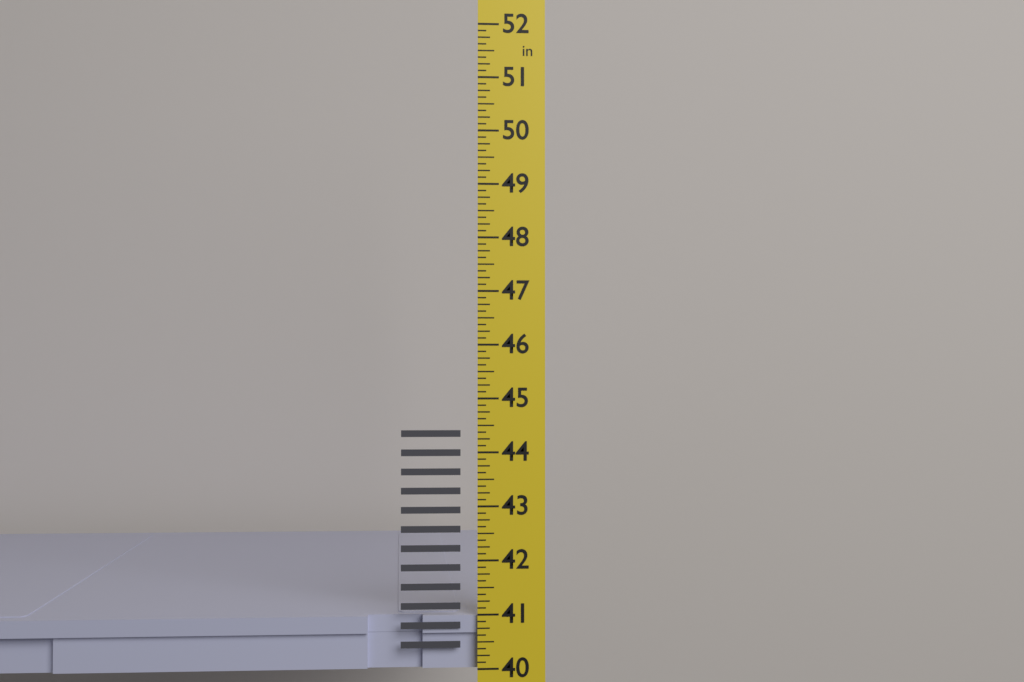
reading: 41.000 in
